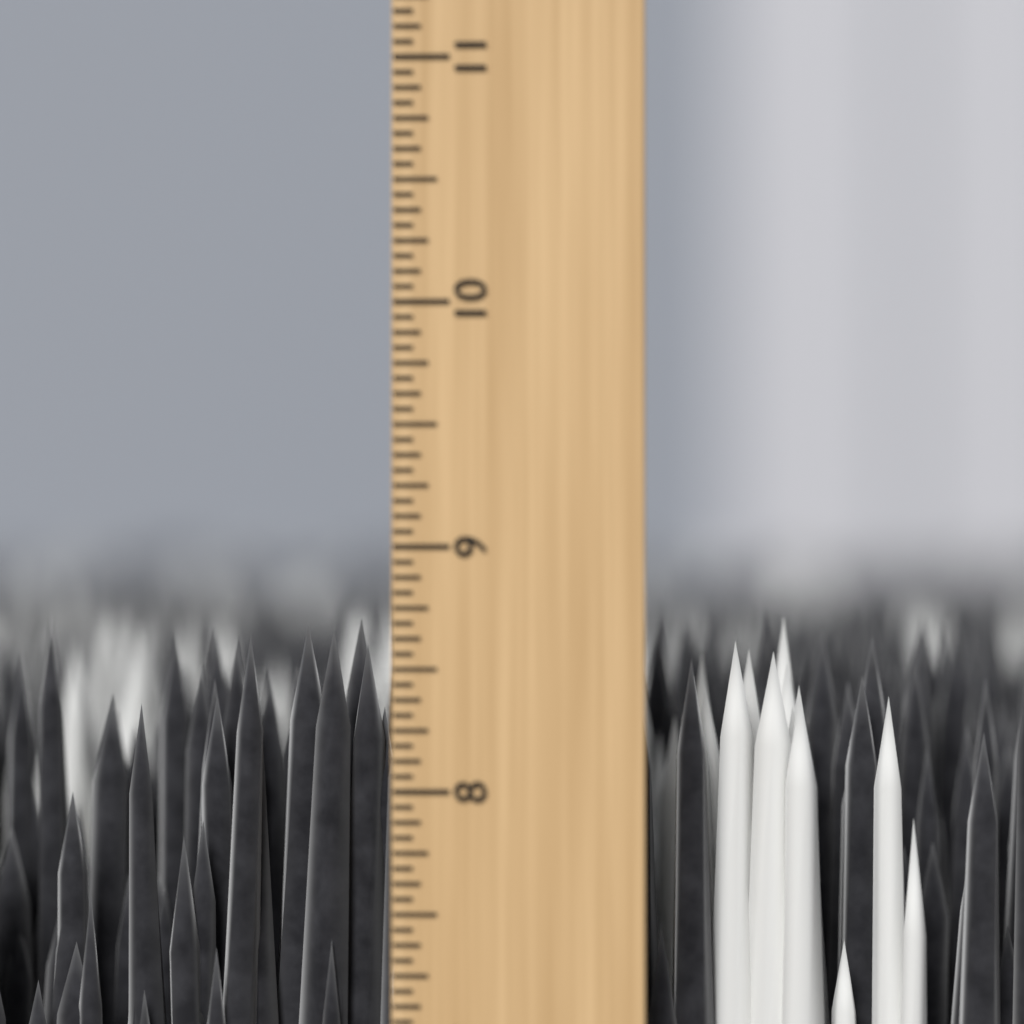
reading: 8.6875 inch
